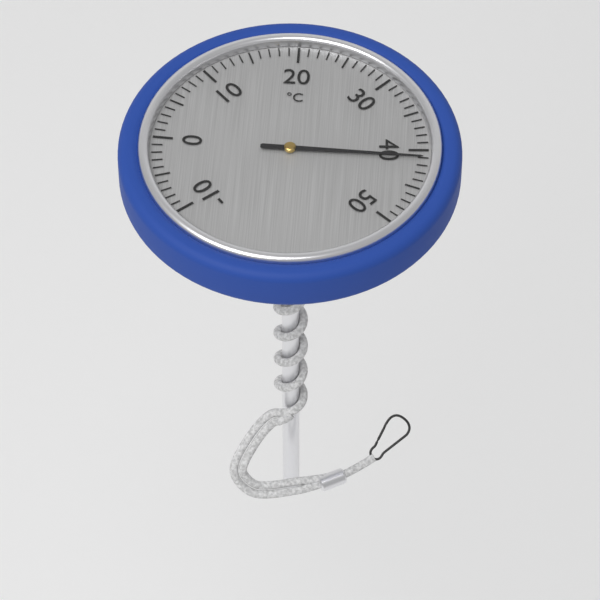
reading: 41 °C
